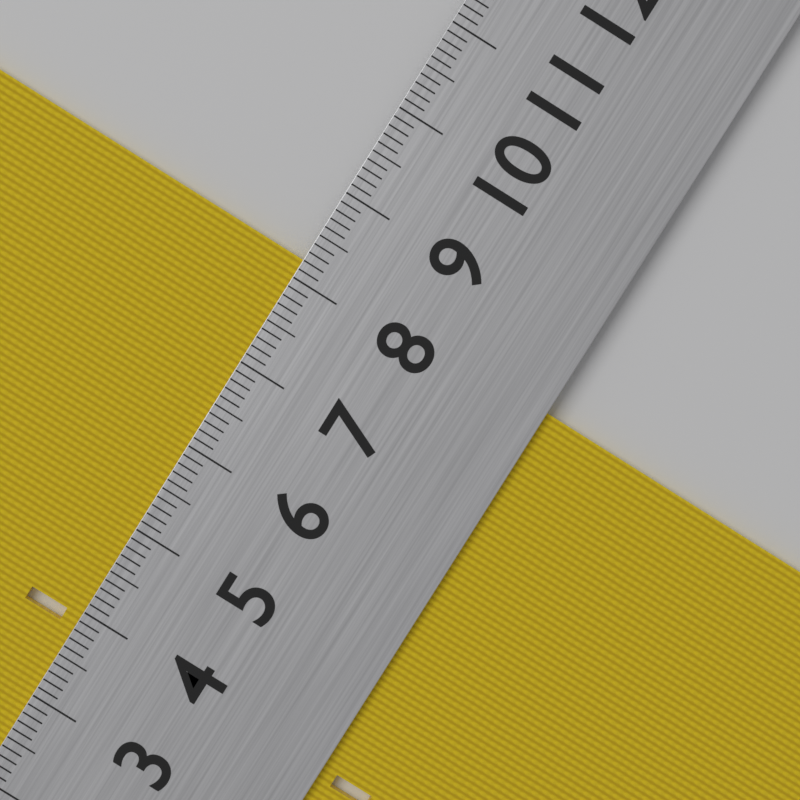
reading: 8.2 cm
